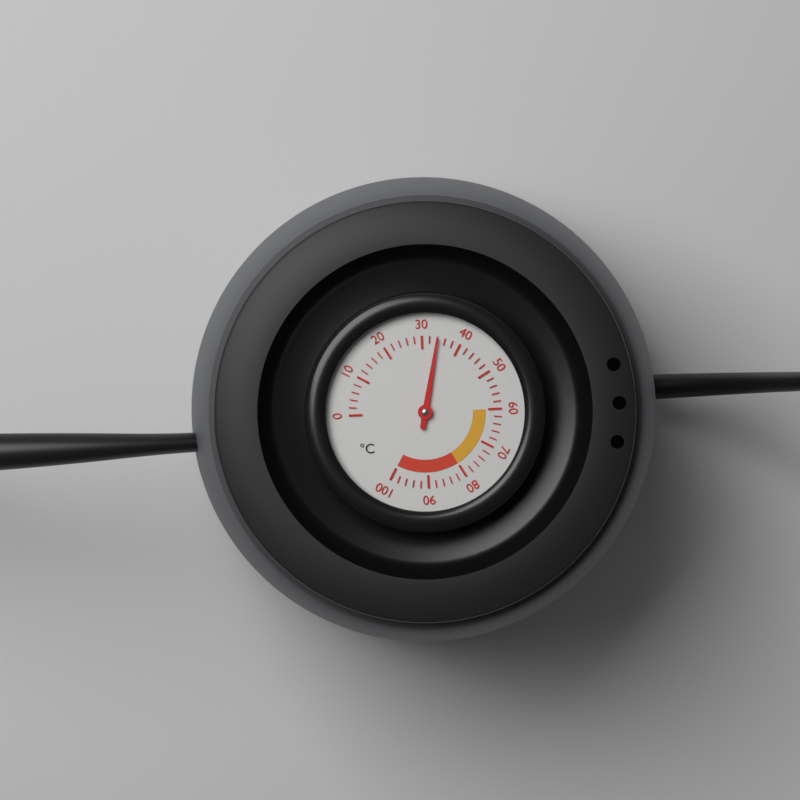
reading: 34 °C
